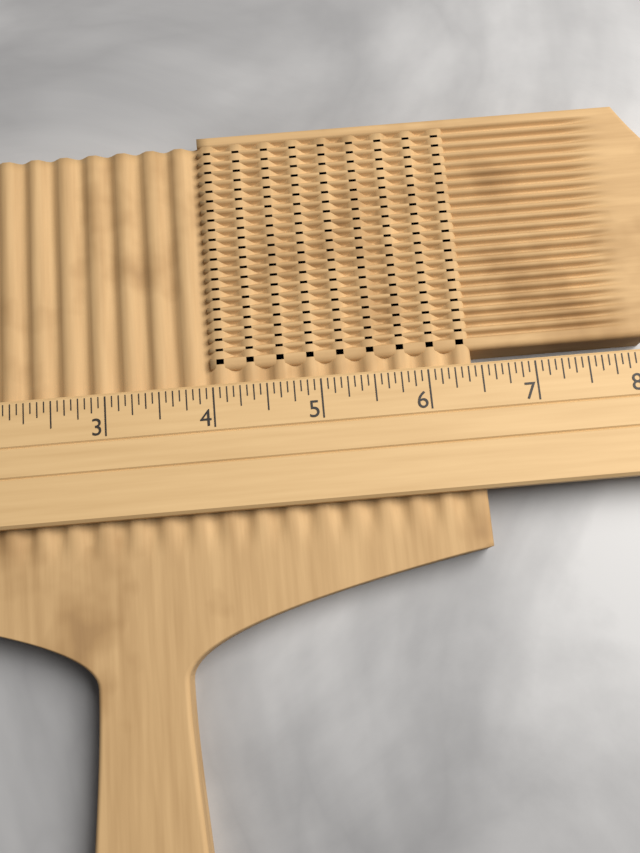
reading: 6.4375 (no unit)
